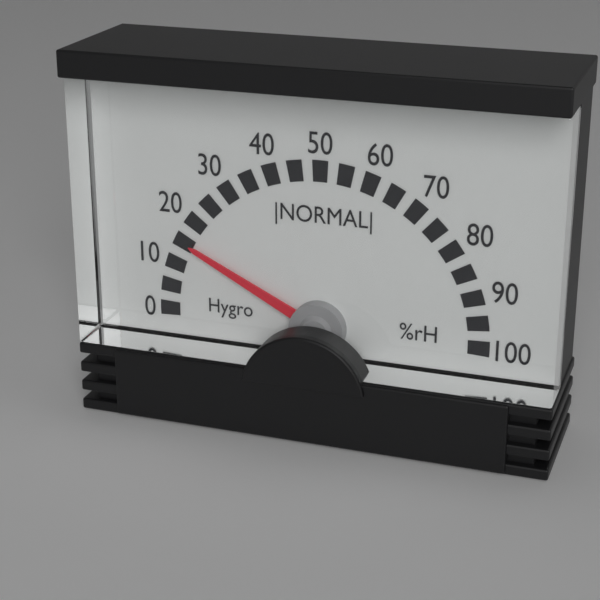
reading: 15 %rH
